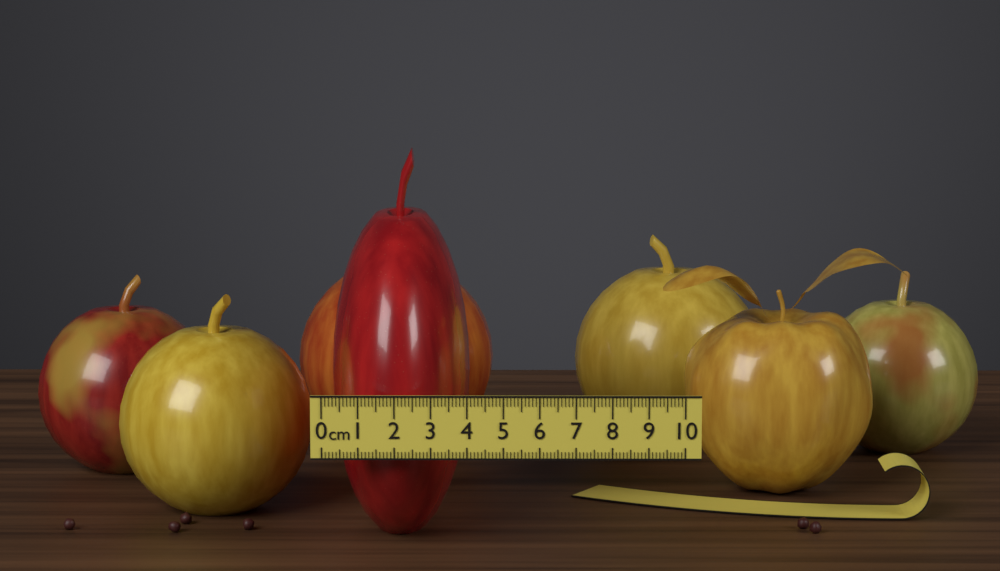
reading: 4.0 cm
